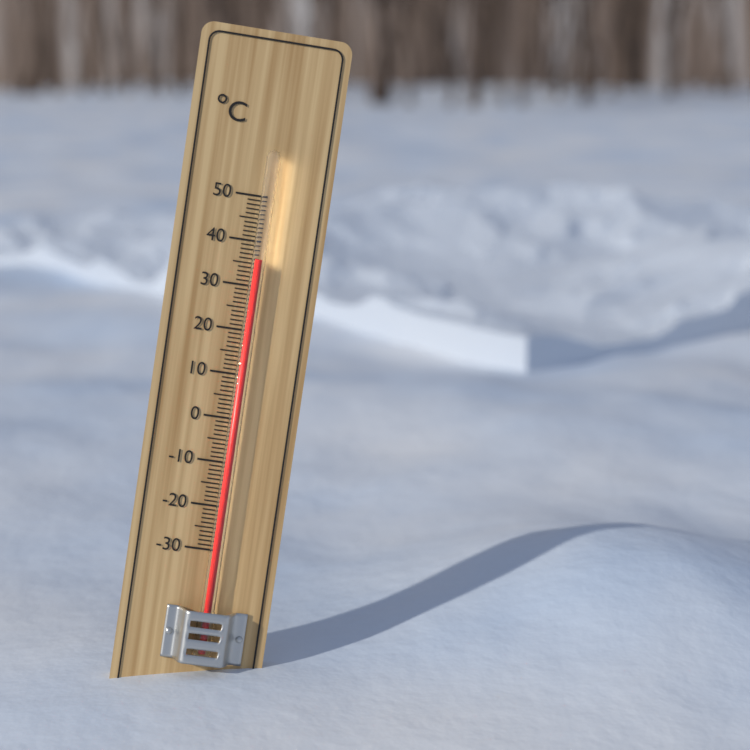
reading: 36 °C
